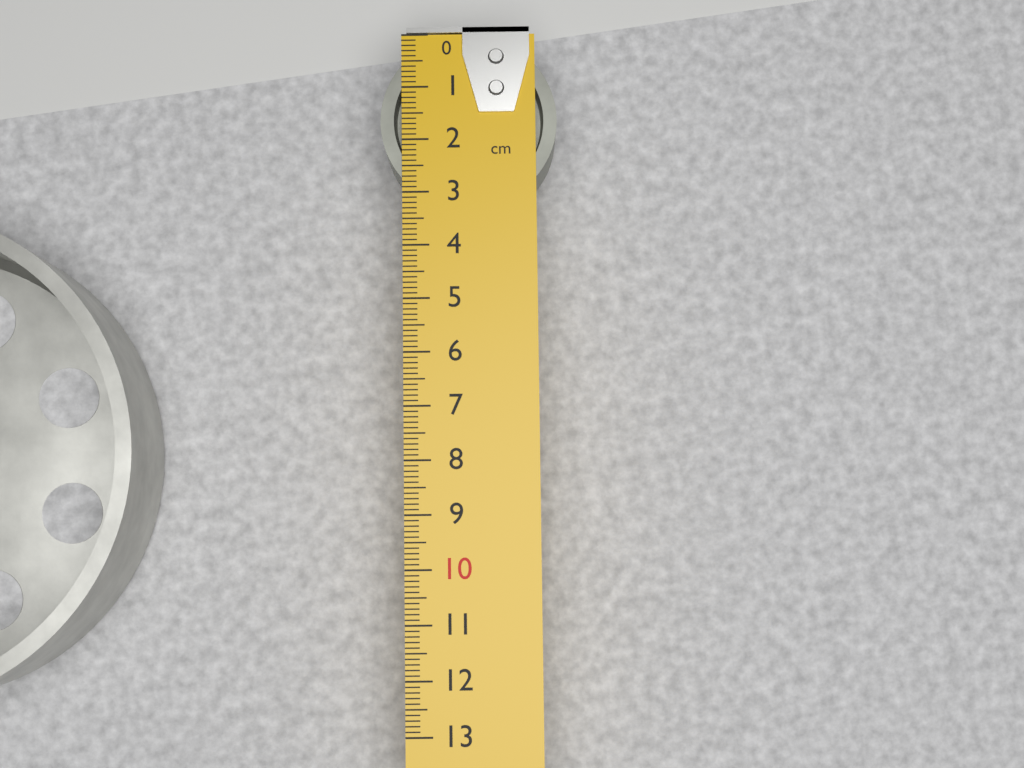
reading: 3.3 cm
